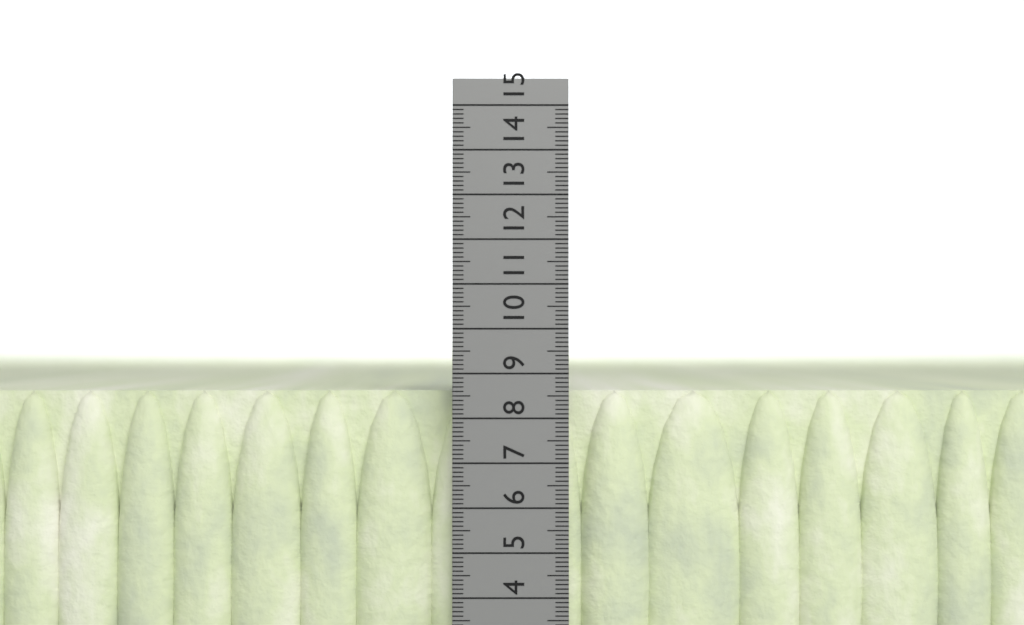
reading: 8.6 cm
